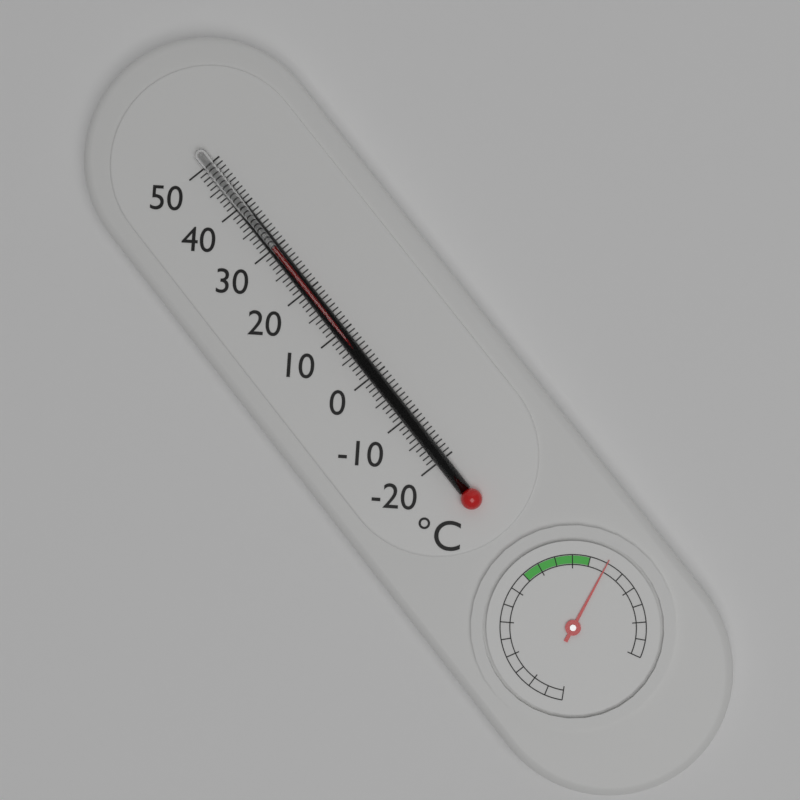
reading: 30 °C
